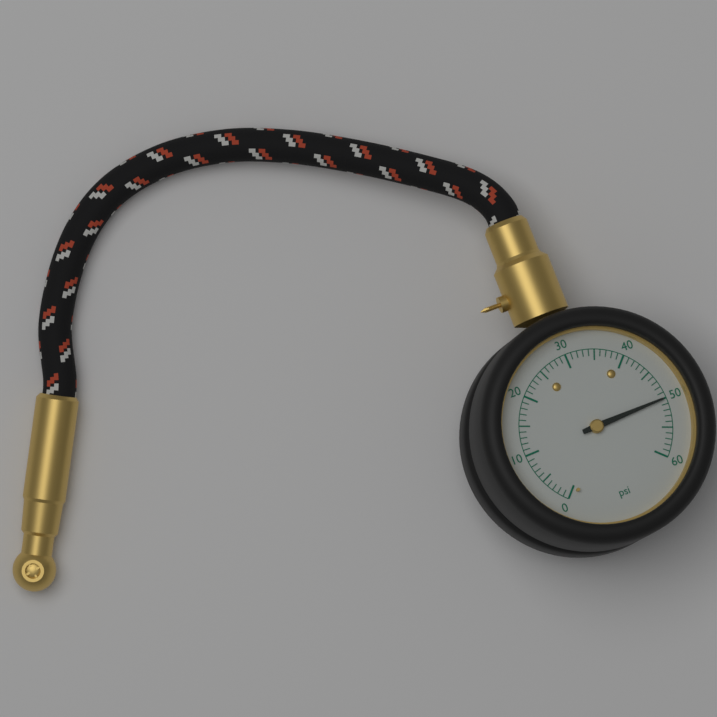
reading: 50 psi
